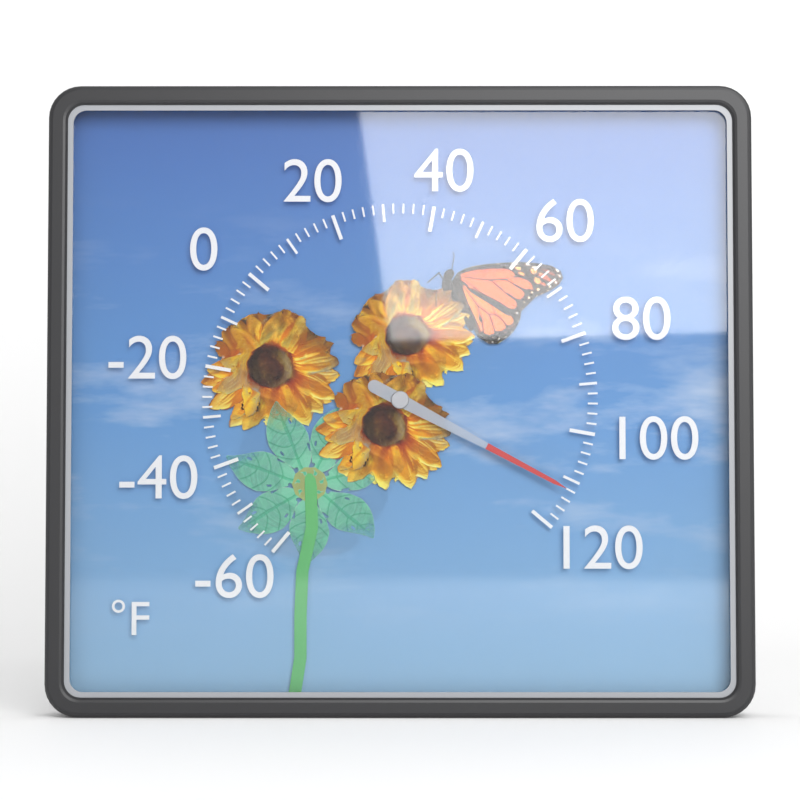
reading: 112 °F
